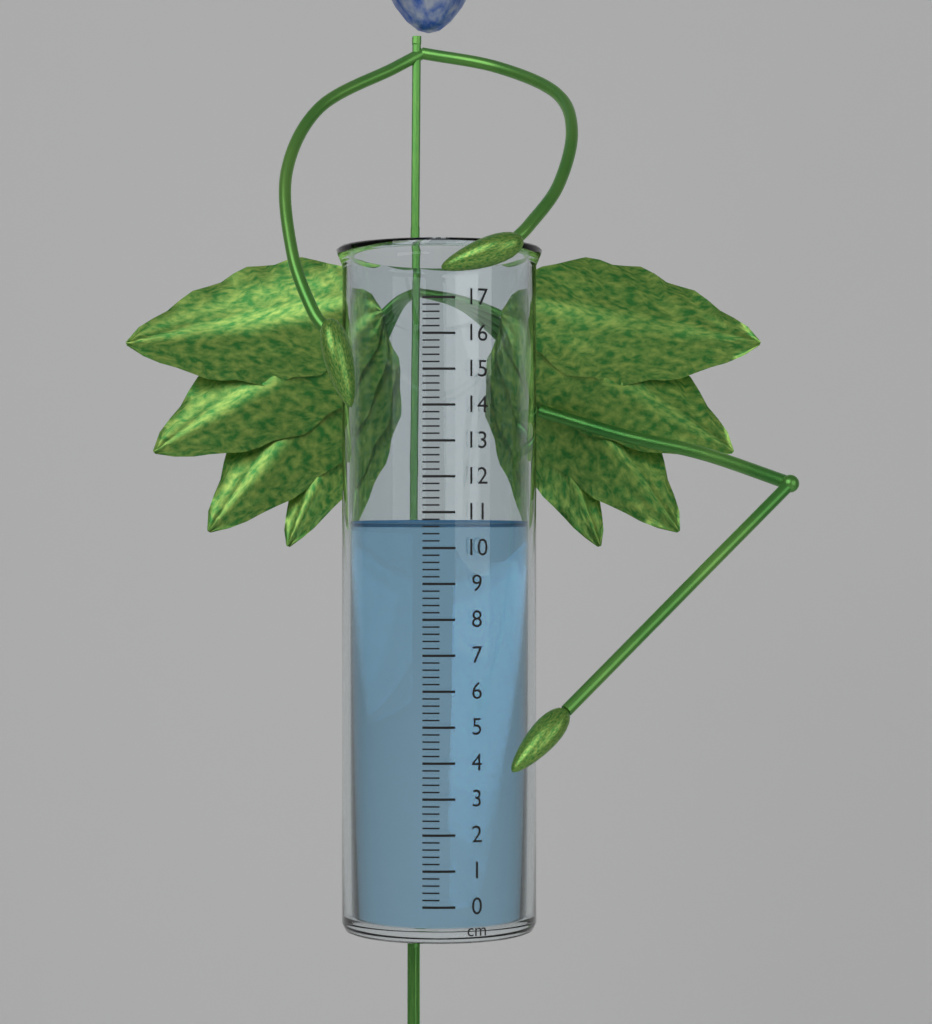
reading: 10.8 cm
